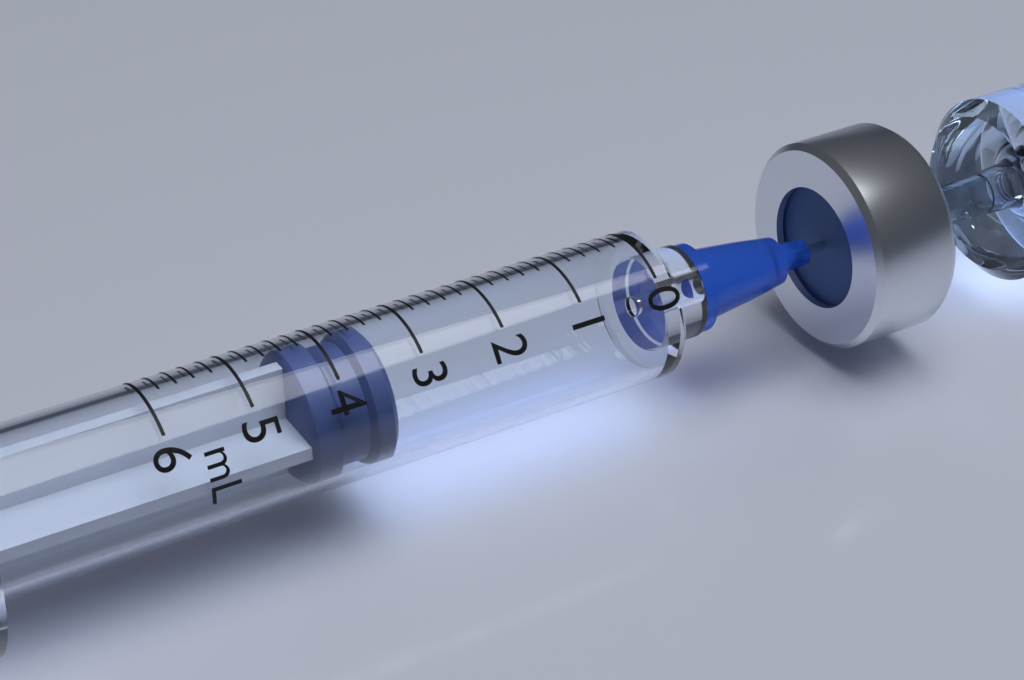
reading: 3.4 mL
